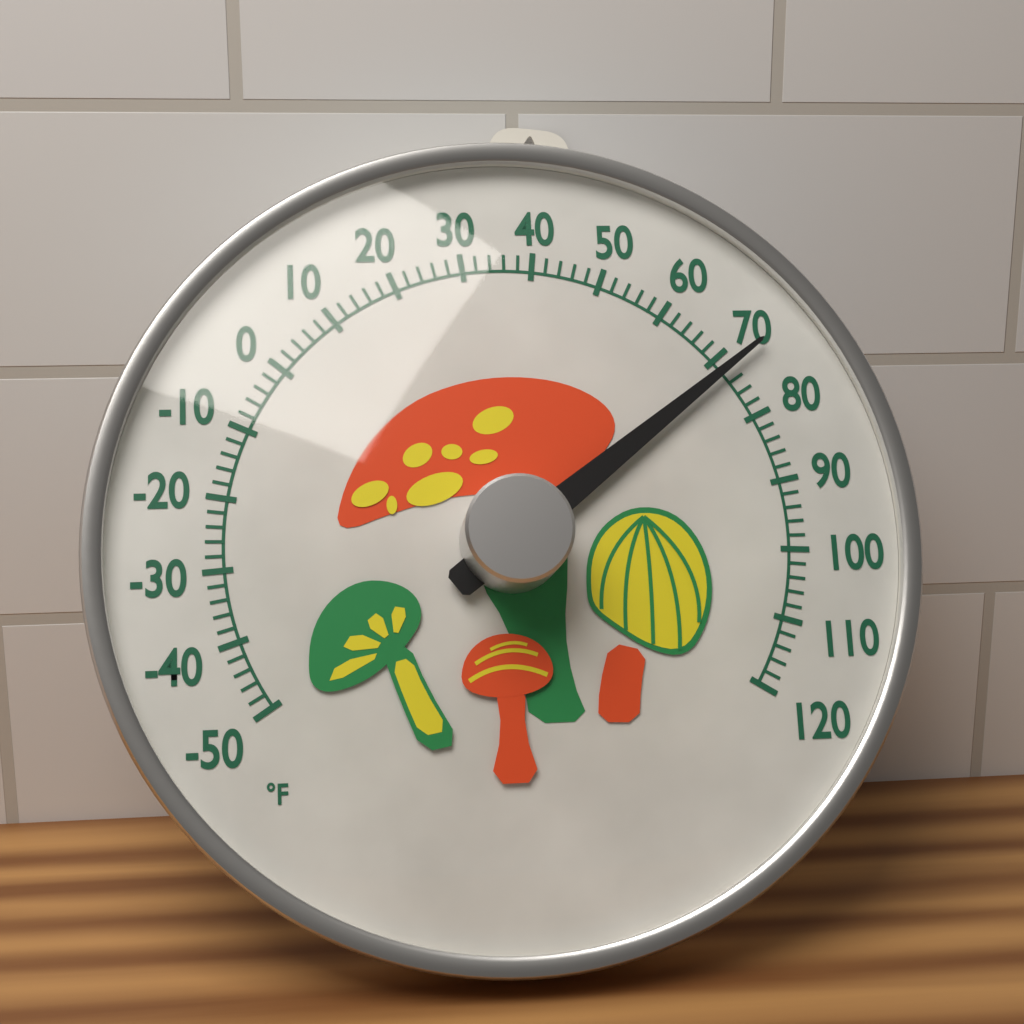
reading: 72 °F
